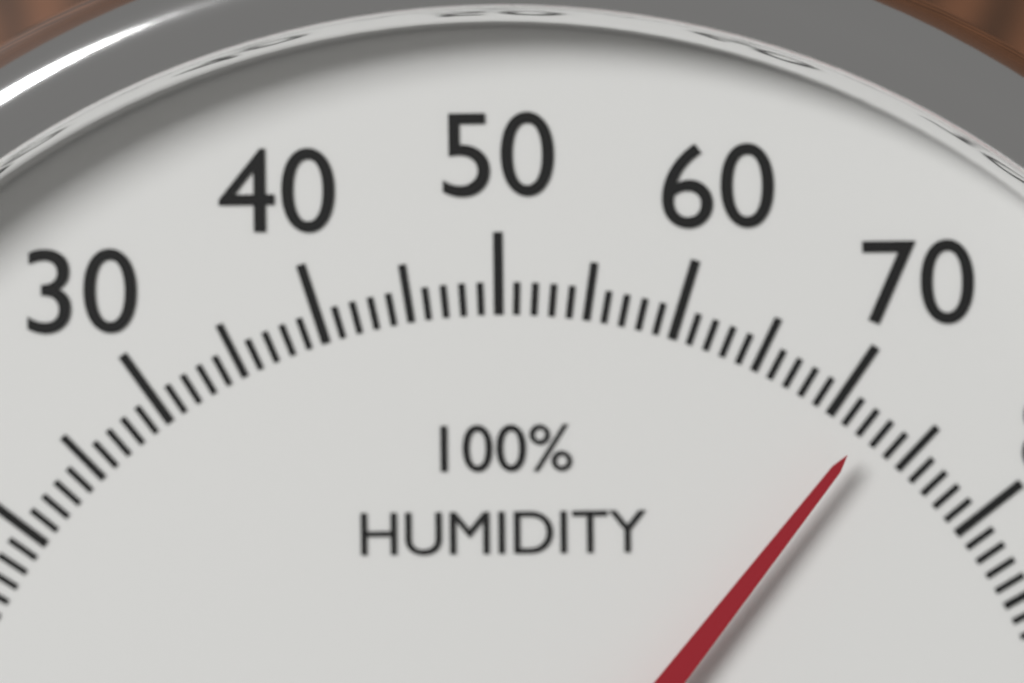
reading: 72 %
